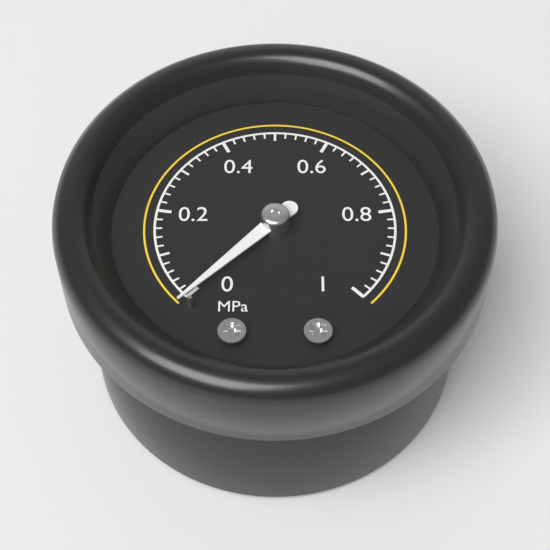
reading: 0.00 MPa
